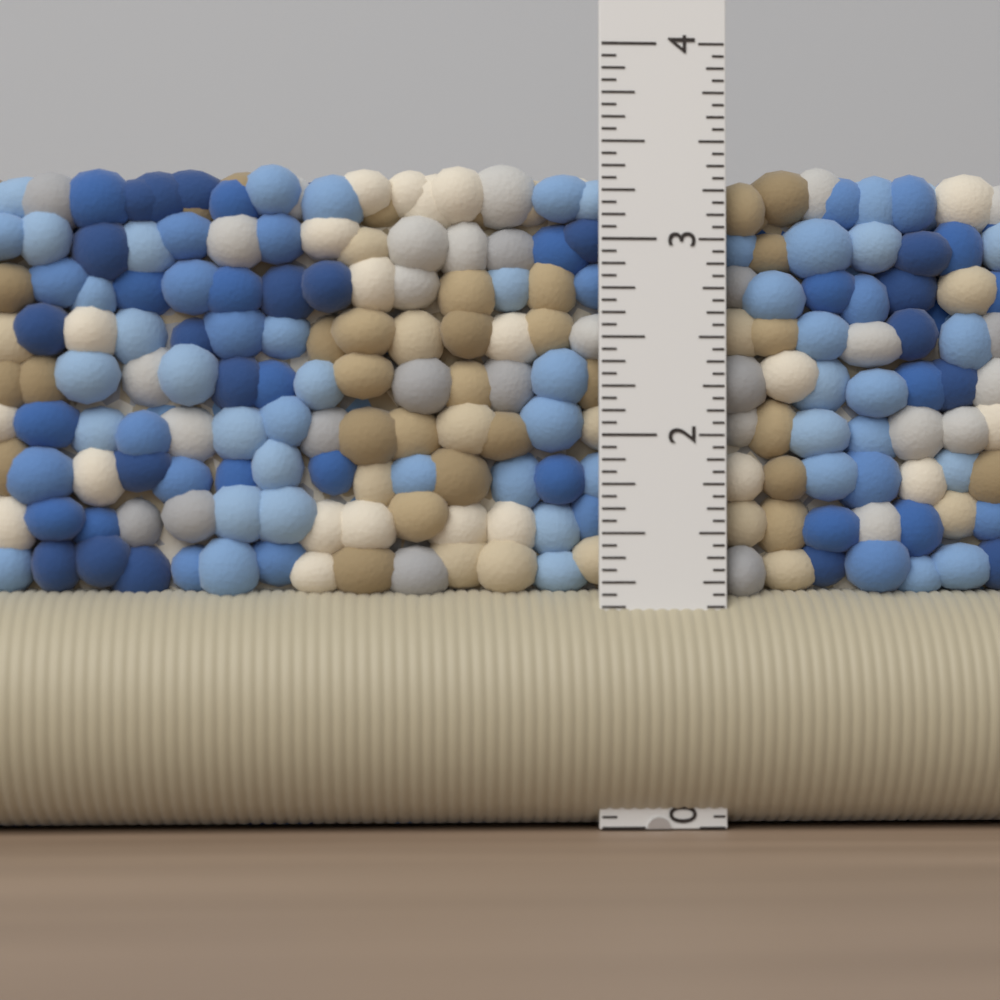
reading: 3.4375 in
